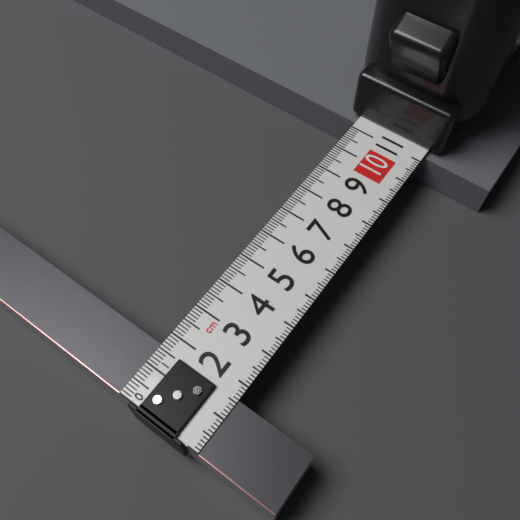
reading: 1.6 cm
